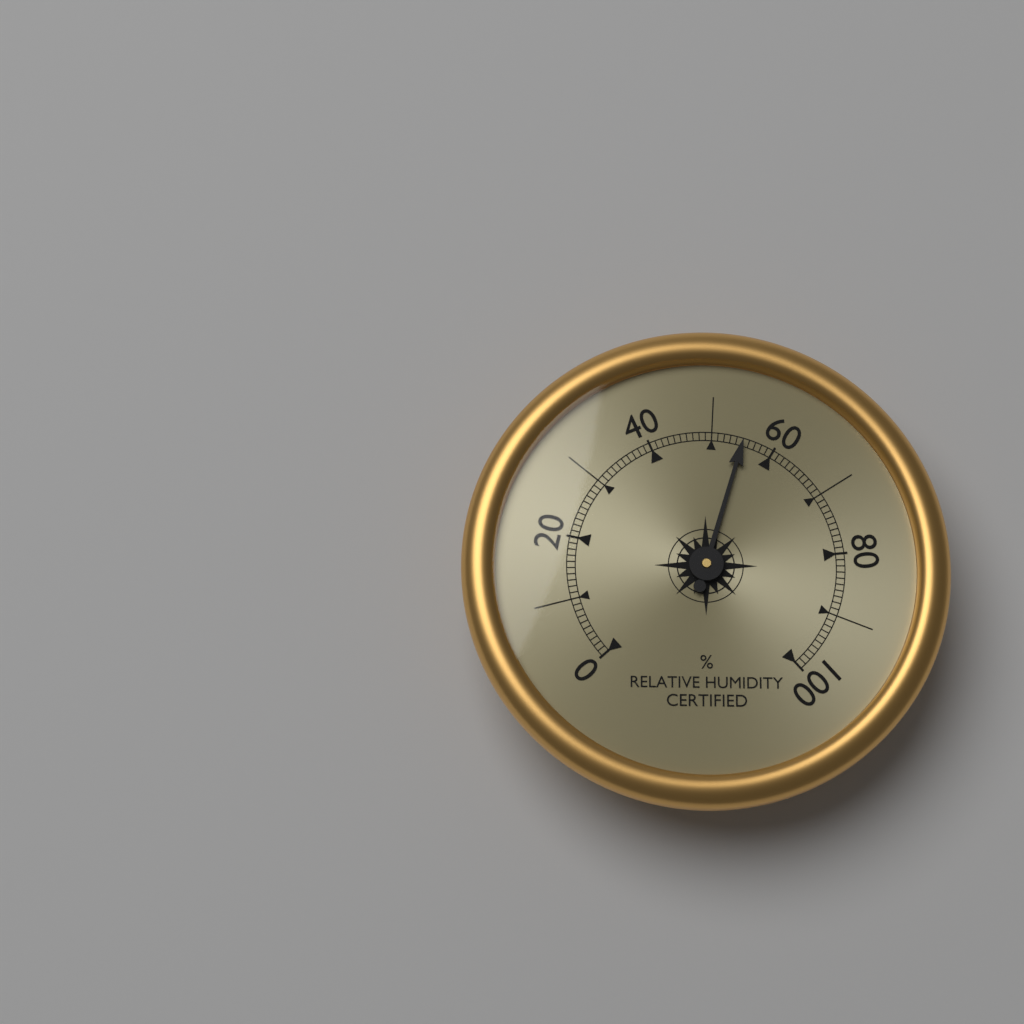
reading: 55 %
